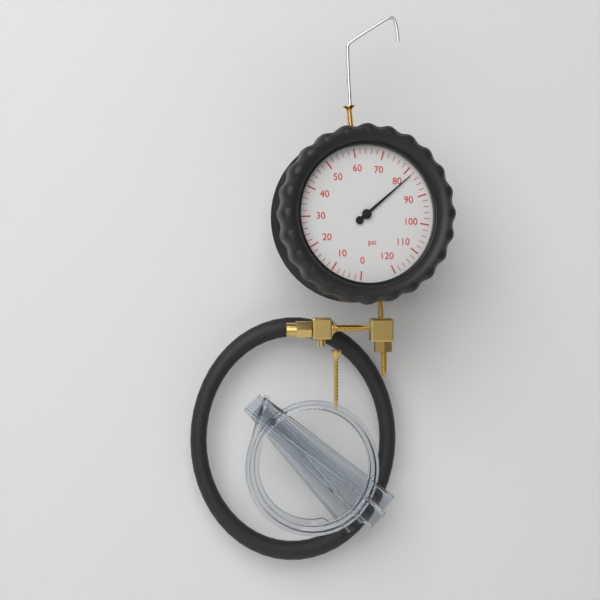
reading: 82 psi
